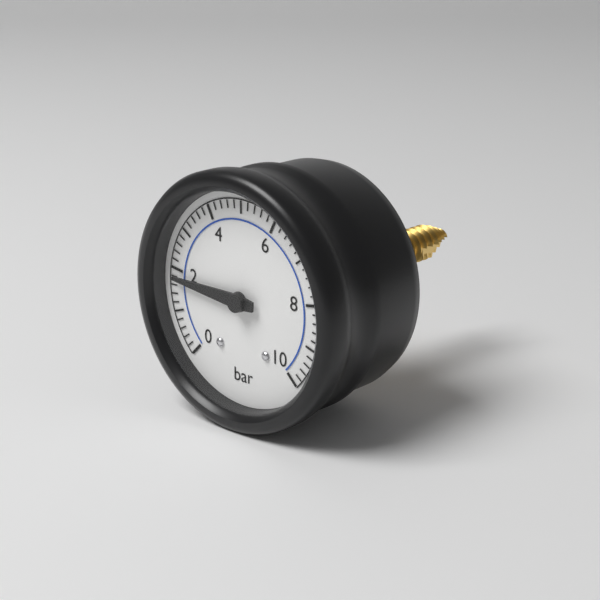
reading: 1.8 bar
